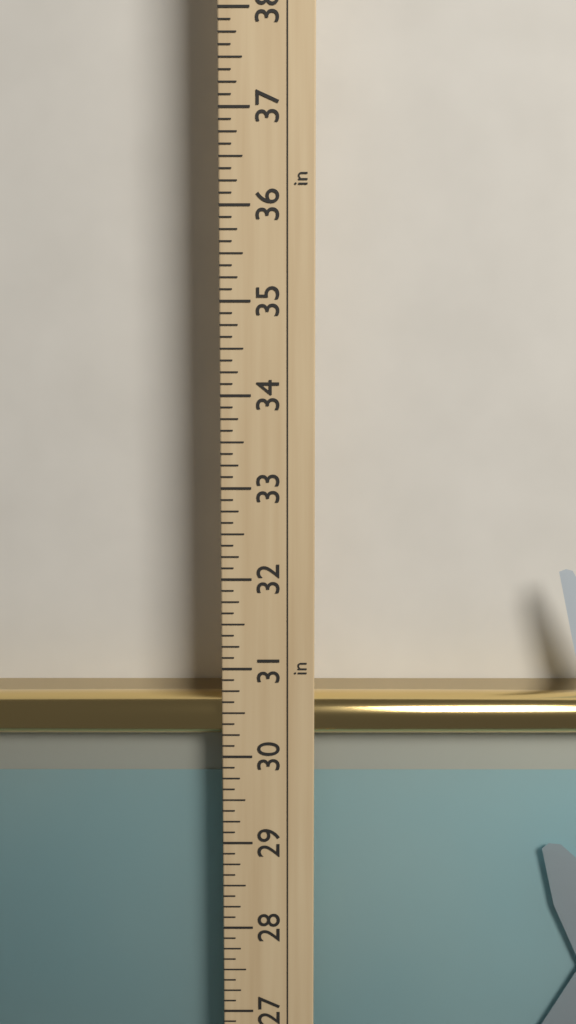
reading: 30.625 in
